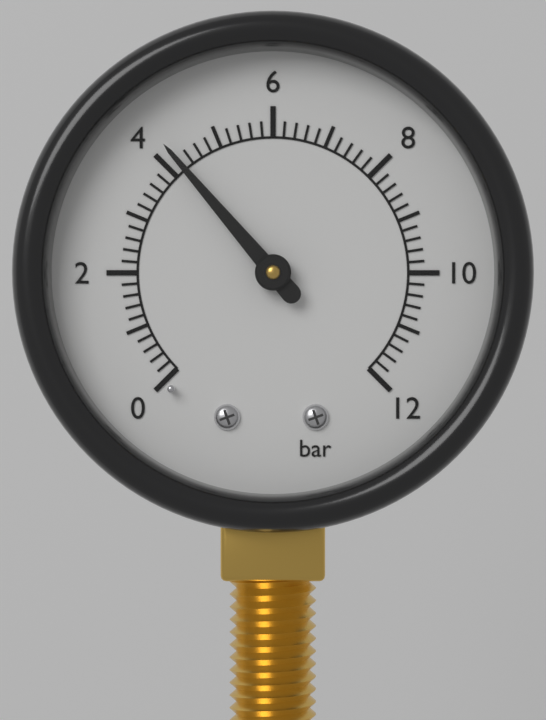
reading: 4.2 bar
